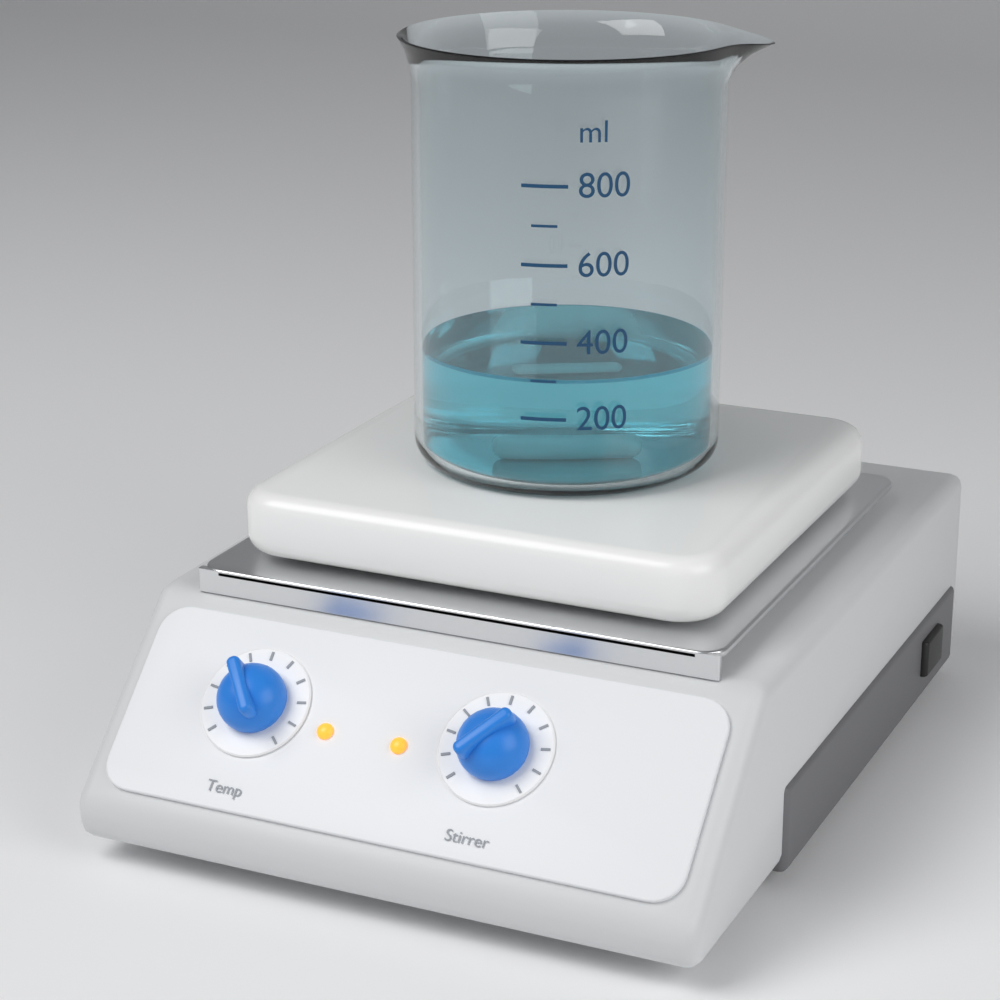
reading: 300 ml
